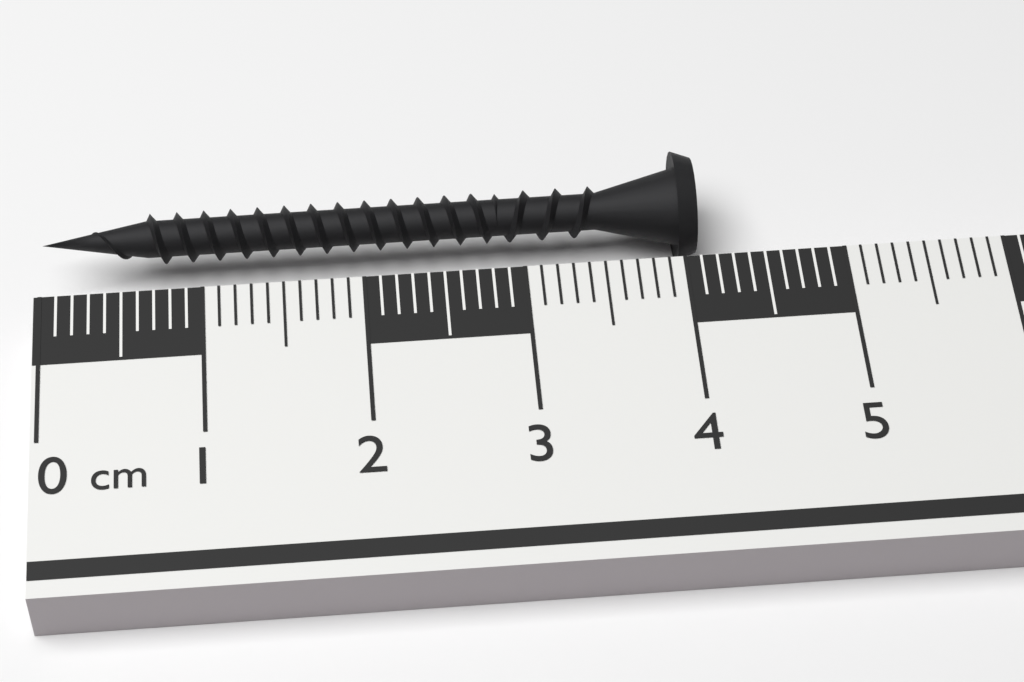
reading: 4.1 cm
